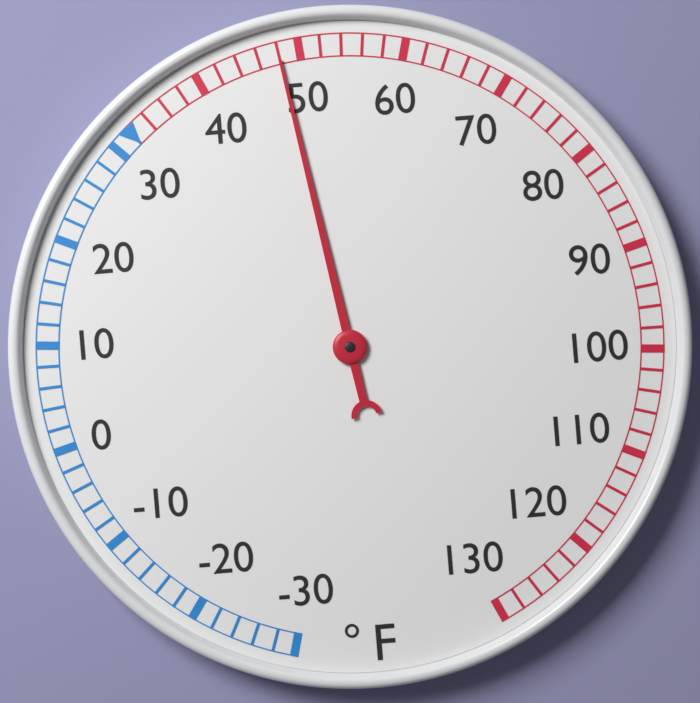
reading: 48 °F
